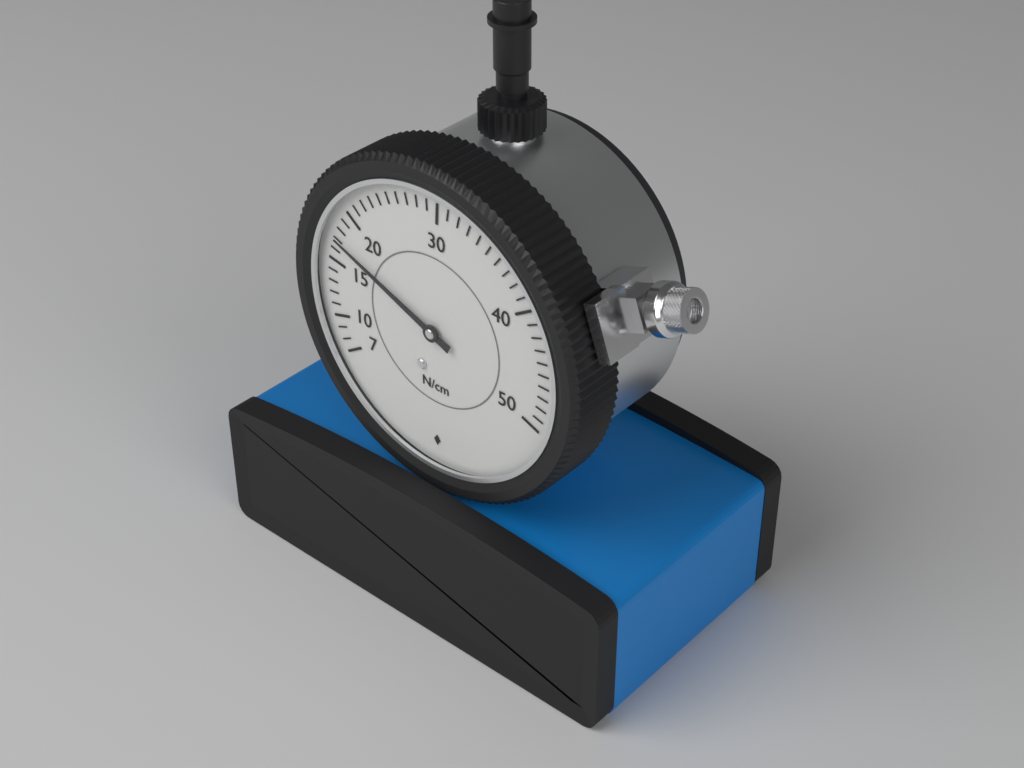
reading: 17 N/cm
